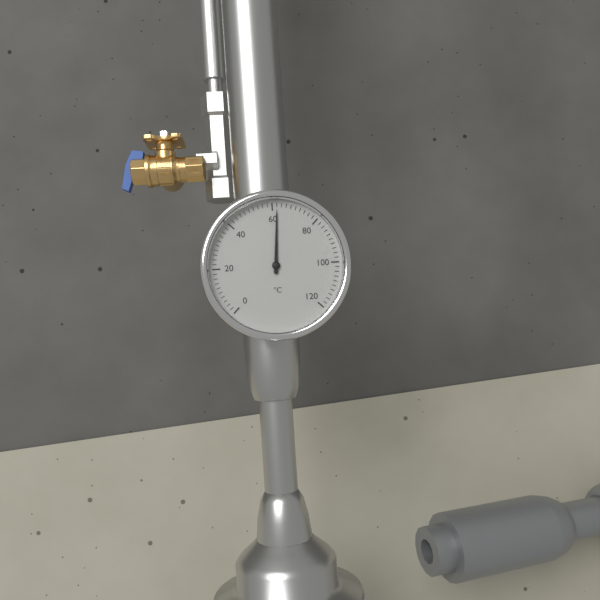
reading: 62 °C
